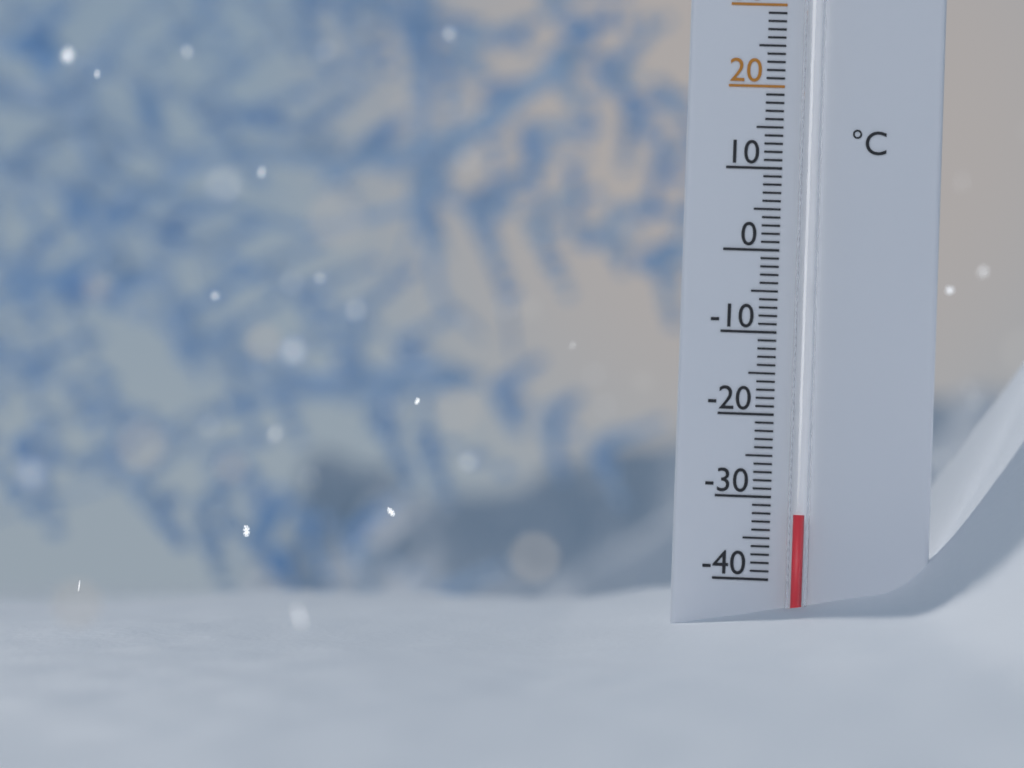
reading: -32 °C
